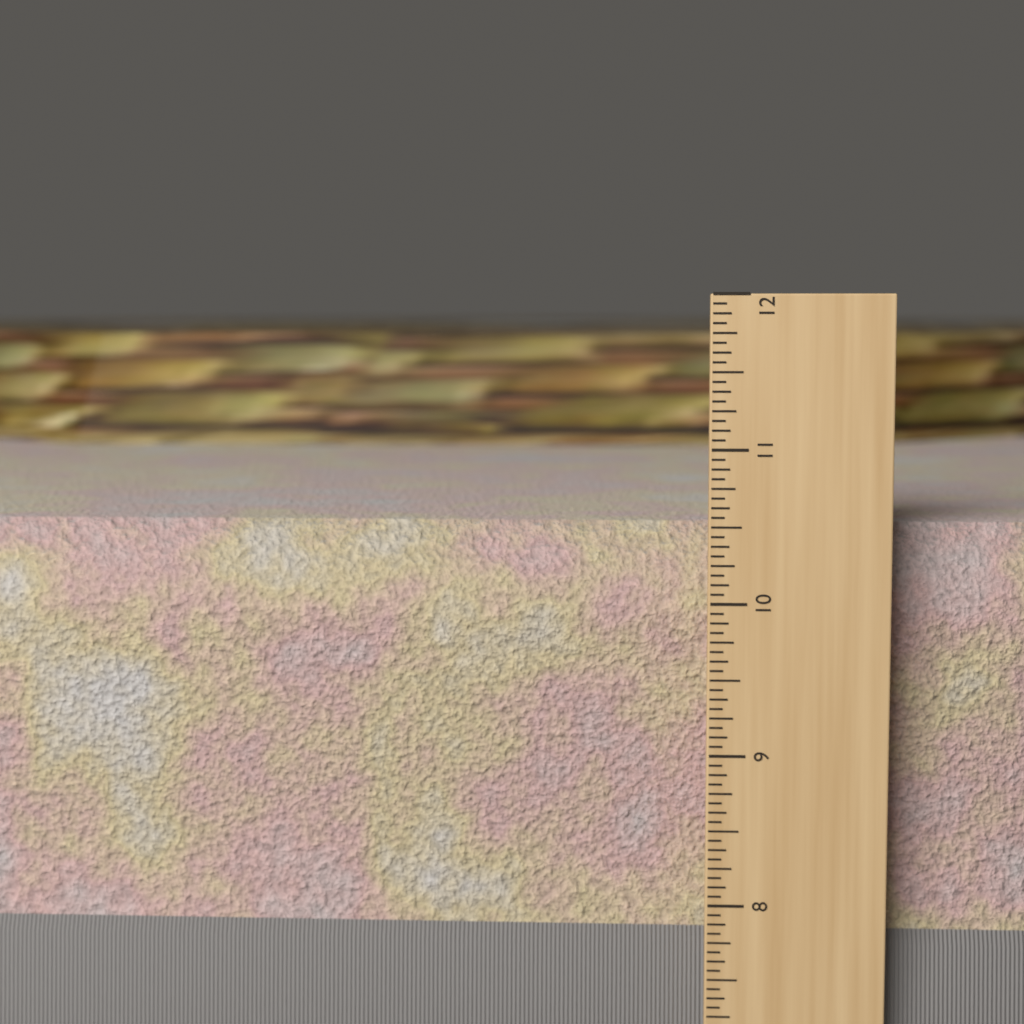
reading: 10.5000 in
